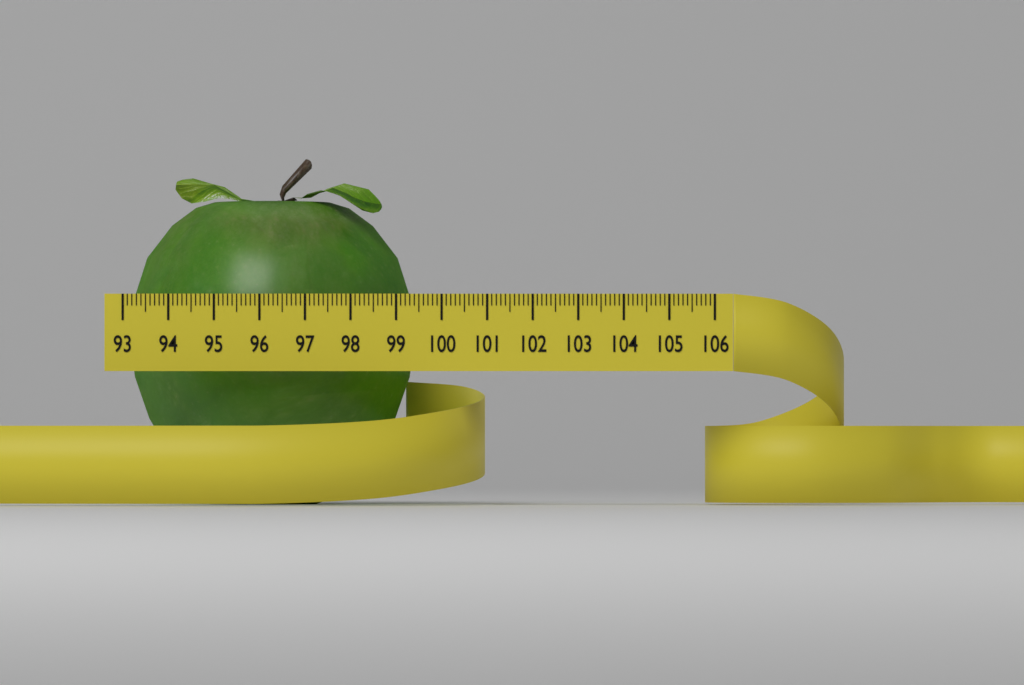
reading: 99.4 (no unit)
